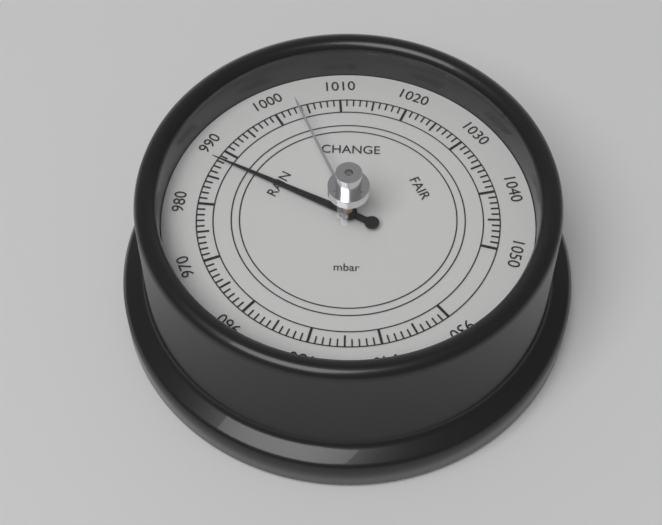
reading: 988 mbar
